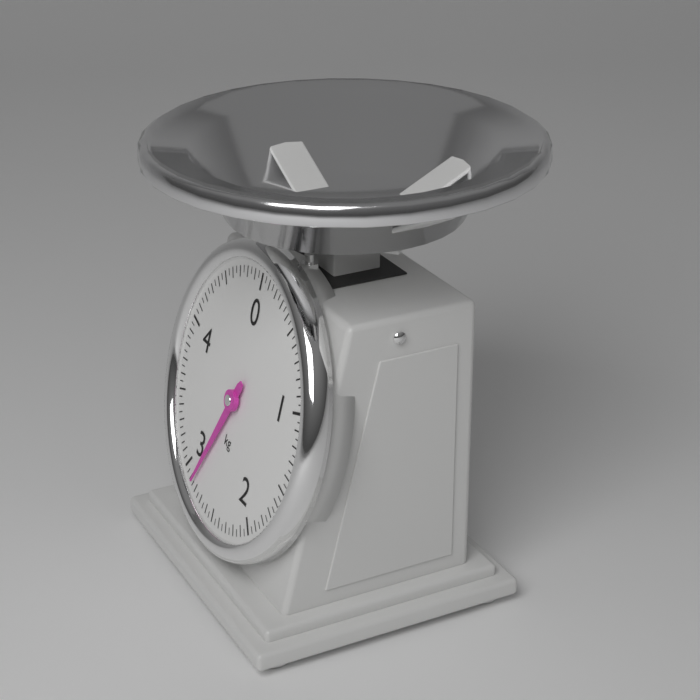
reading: 2.85 kg
